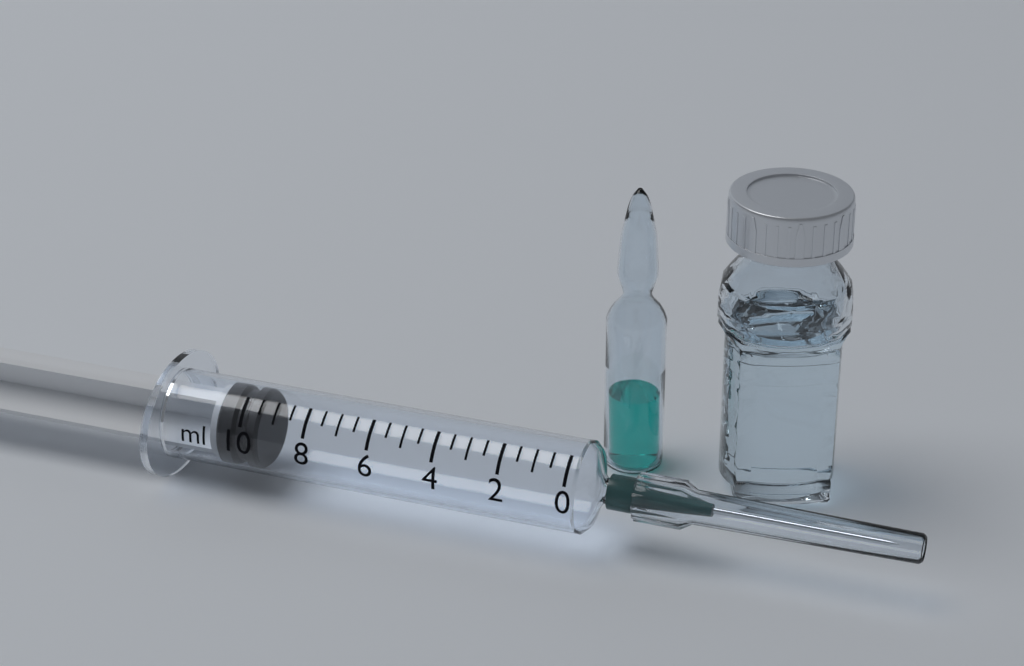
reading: 9.5 ml
